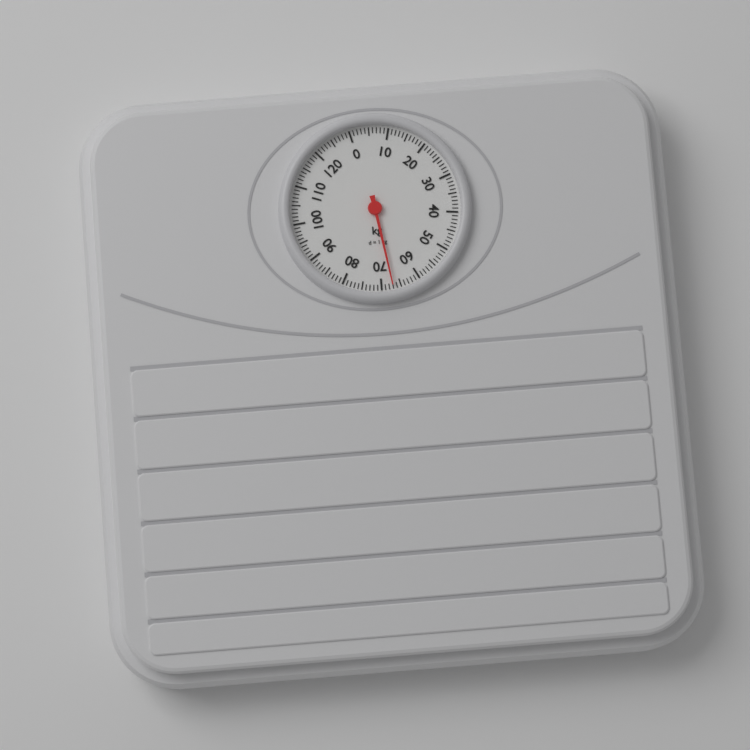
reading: 67 kg
